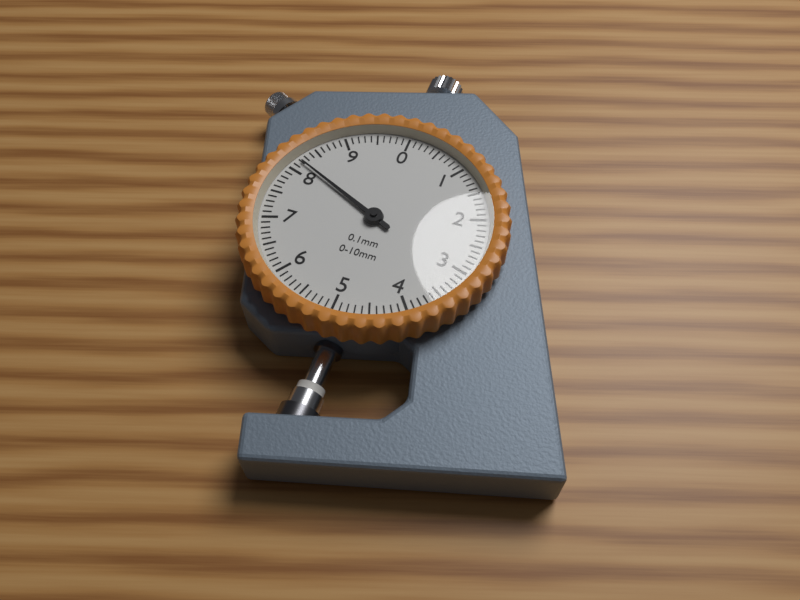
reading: 8.2 mm
